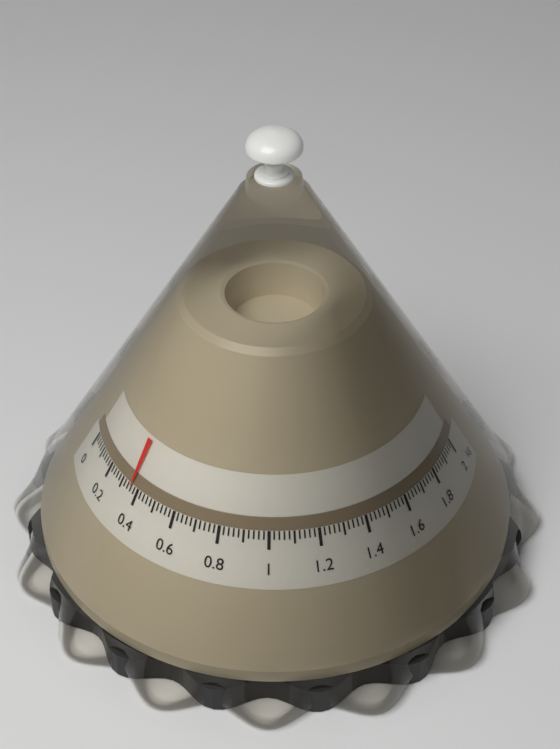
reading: 0.36 kg
